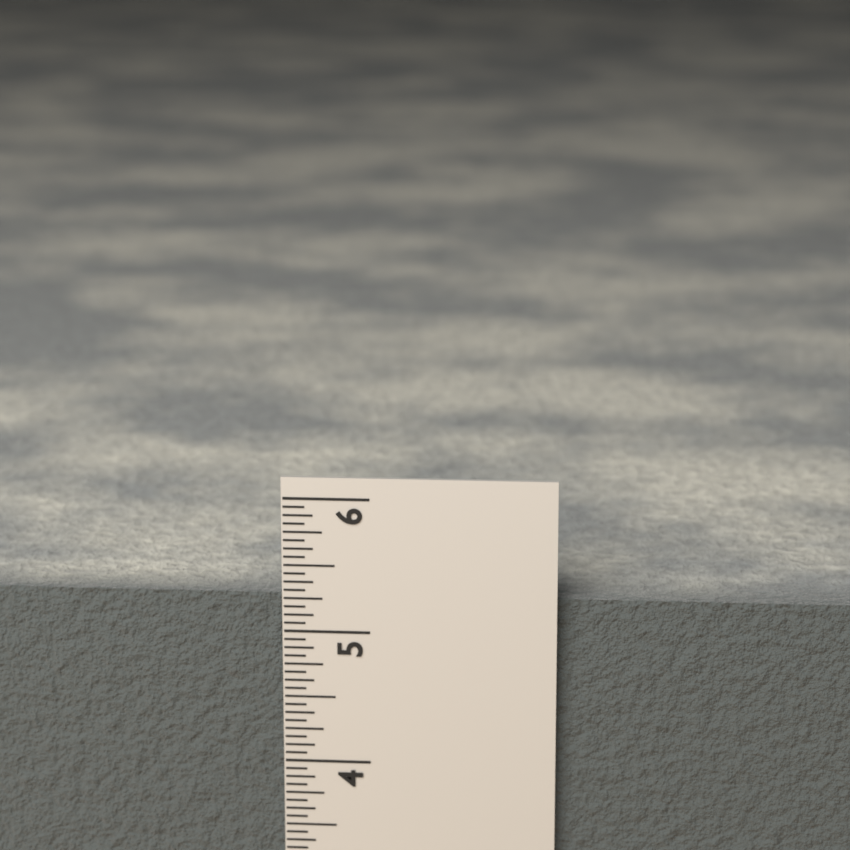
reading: 5.2500 in
